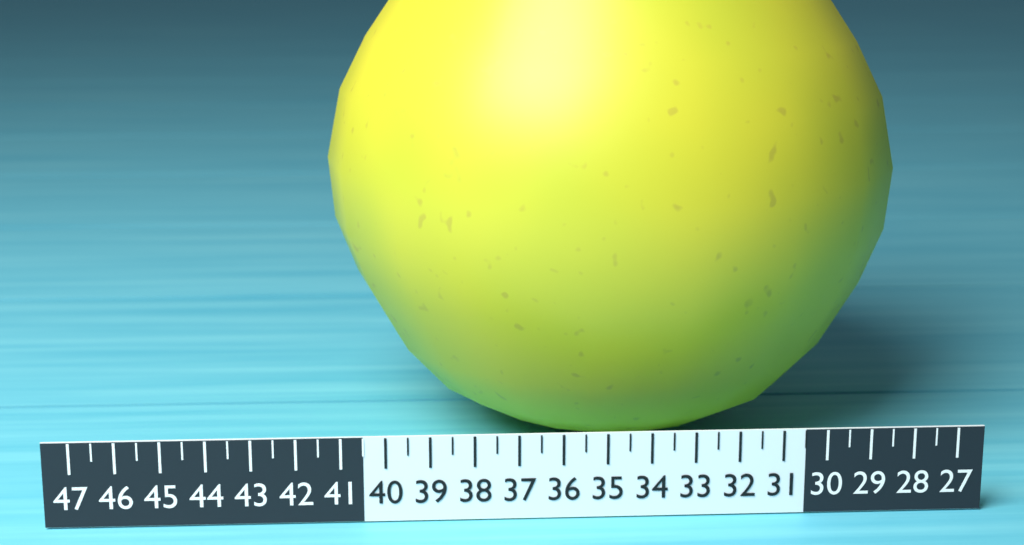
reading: 41.5 (no unit)
